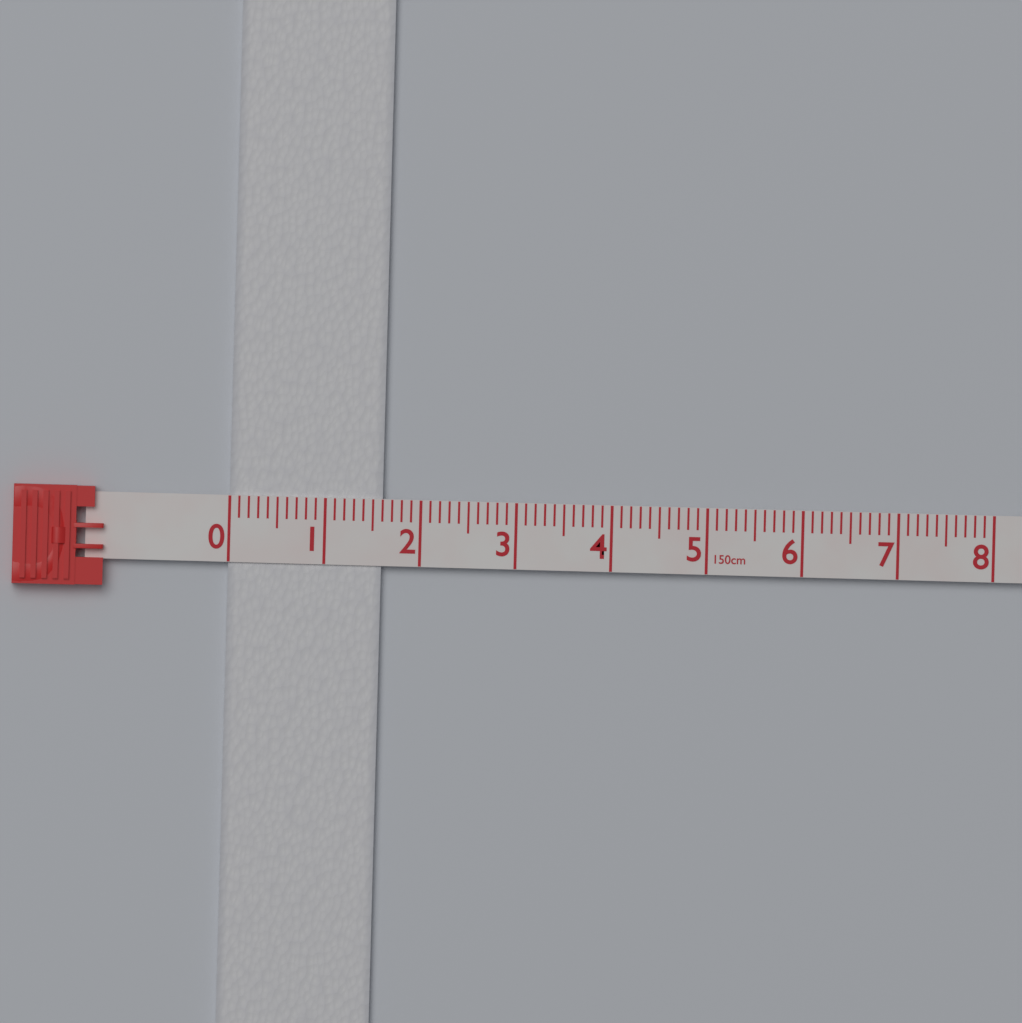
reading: 1.6 cm
